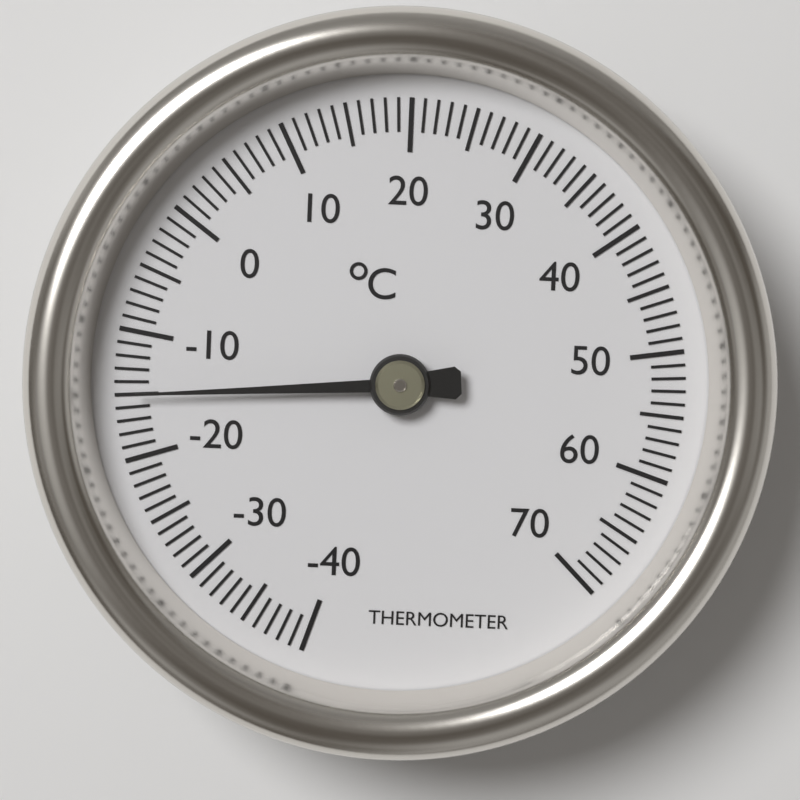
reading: -15 °C
